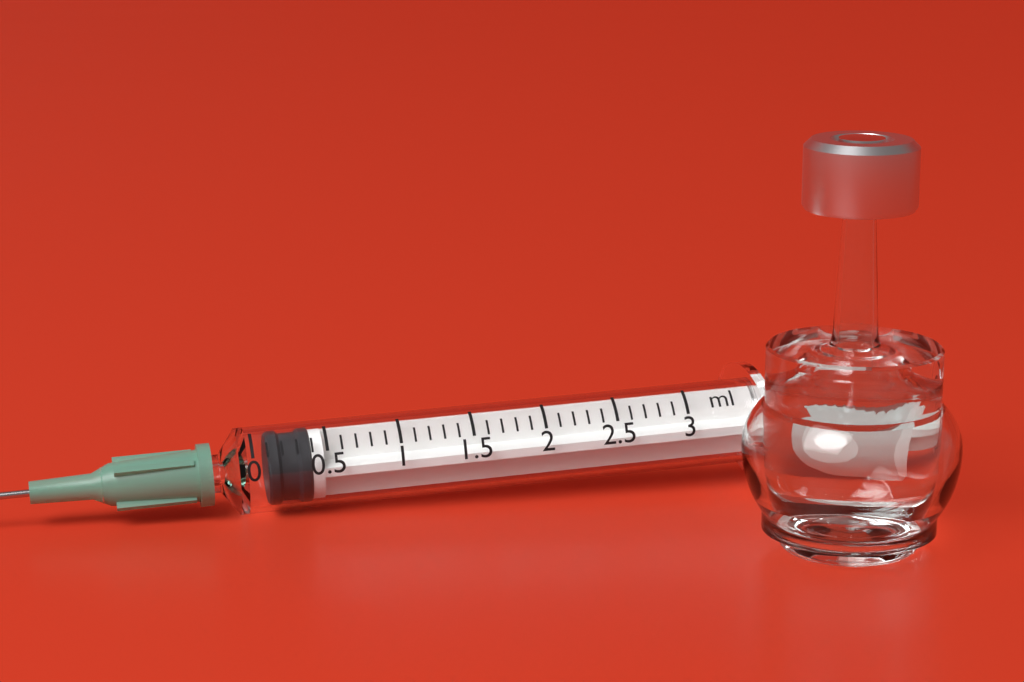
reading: 0.1 ml
